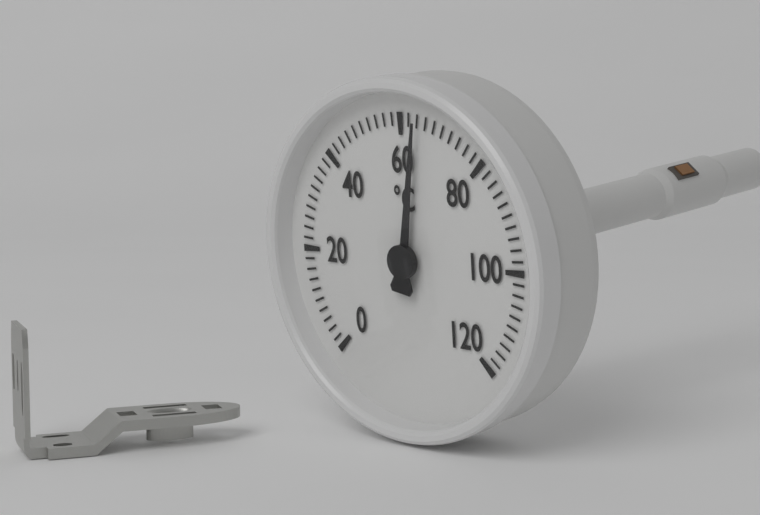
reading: 64 °C
